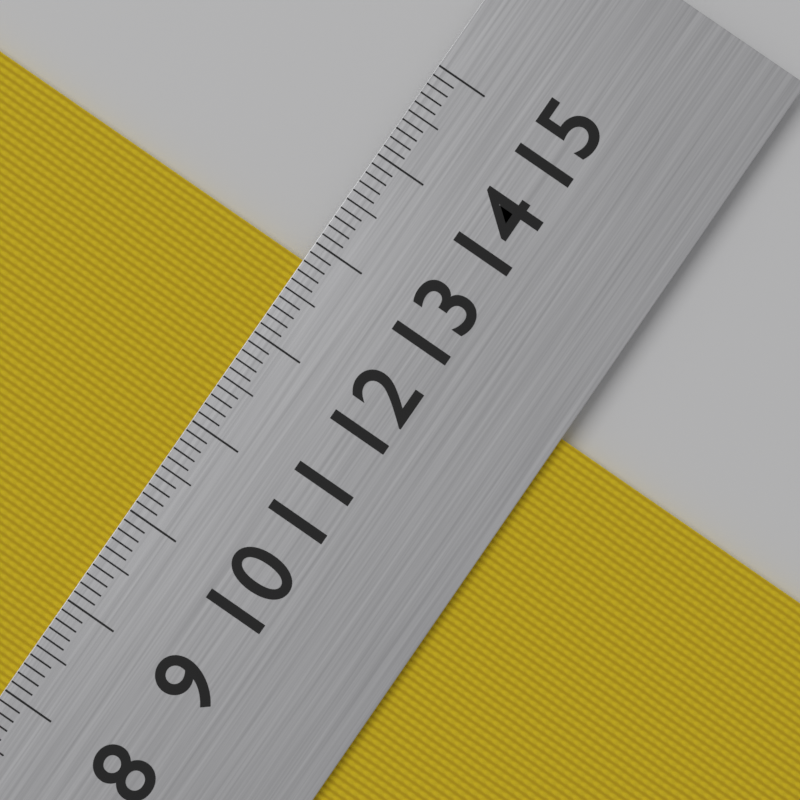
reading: 12.8 cm
